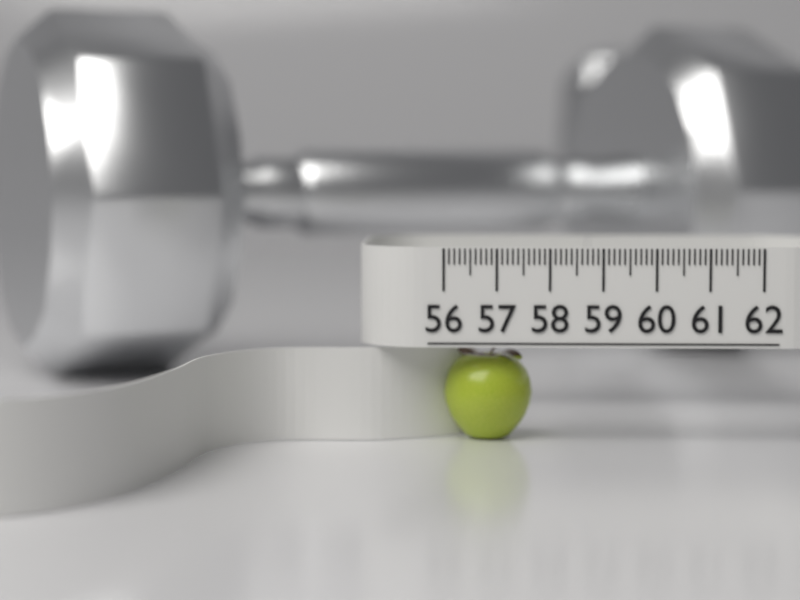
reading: 57.7 (no unit)
